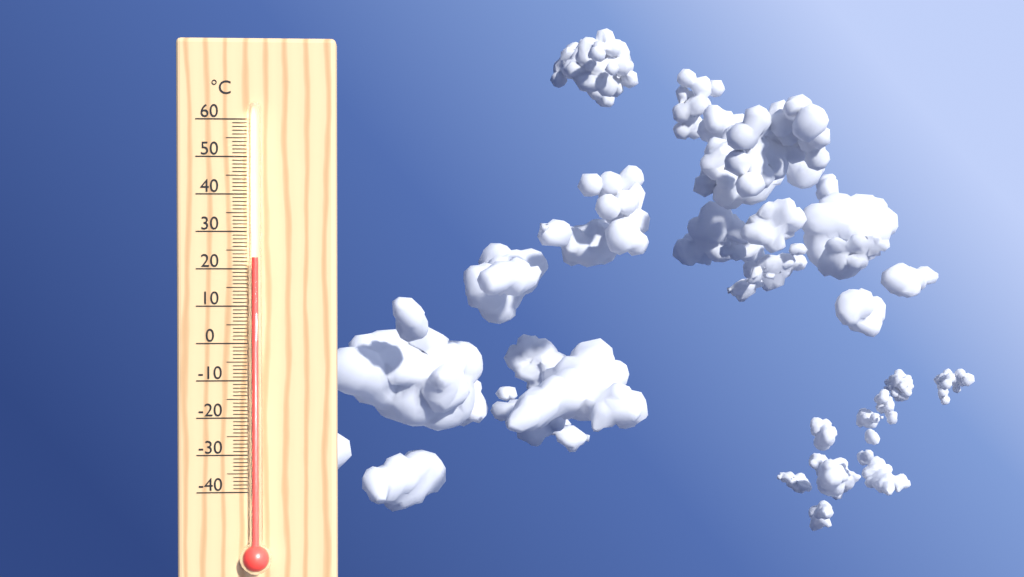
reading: 23 °C
